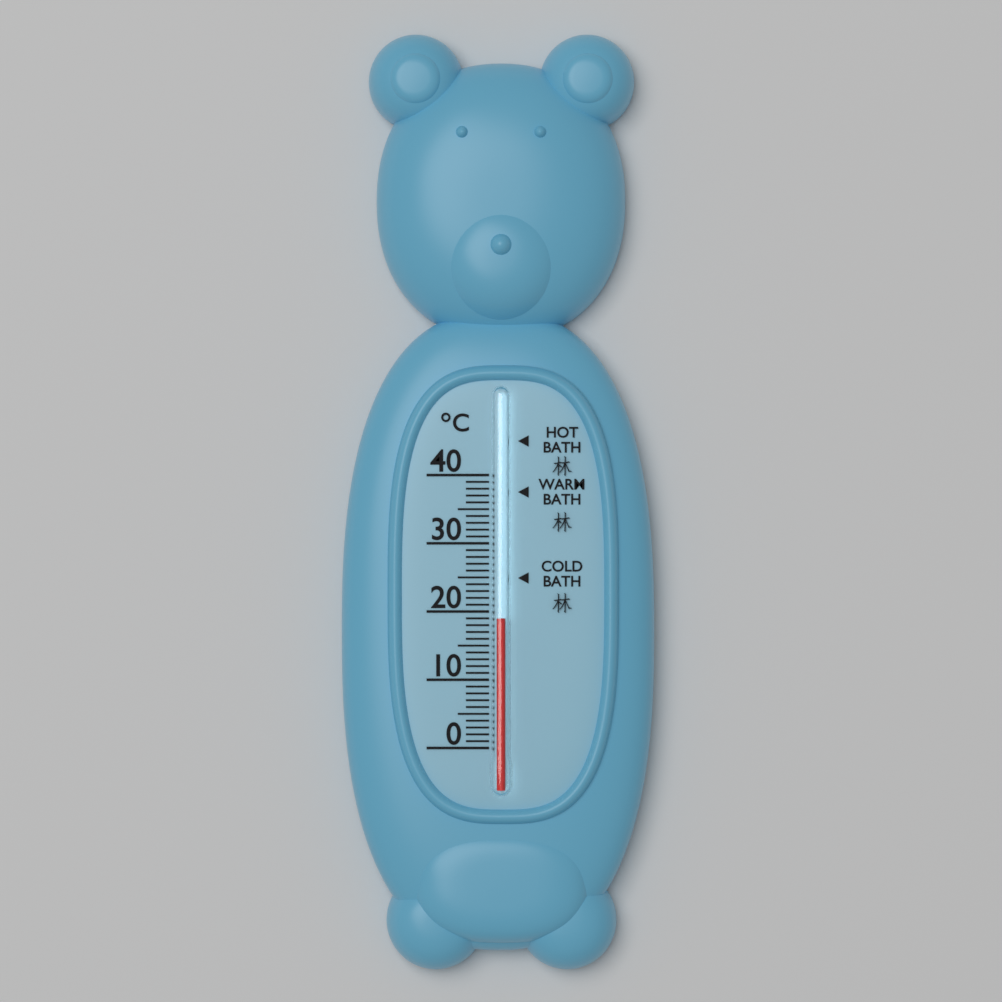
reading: 19 °C
